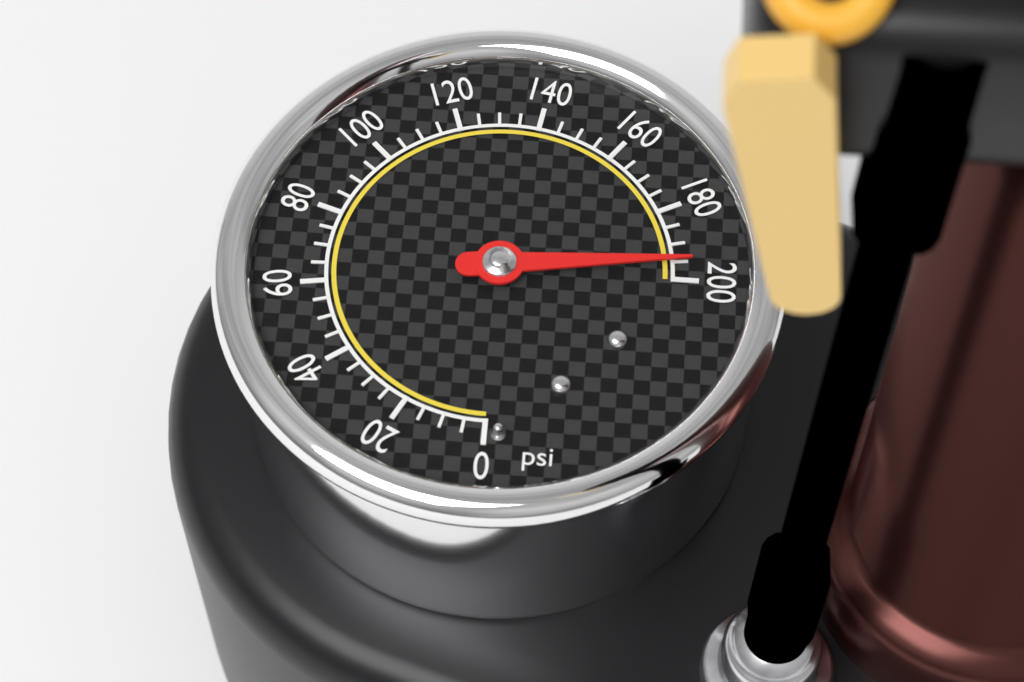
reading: 195 psi
